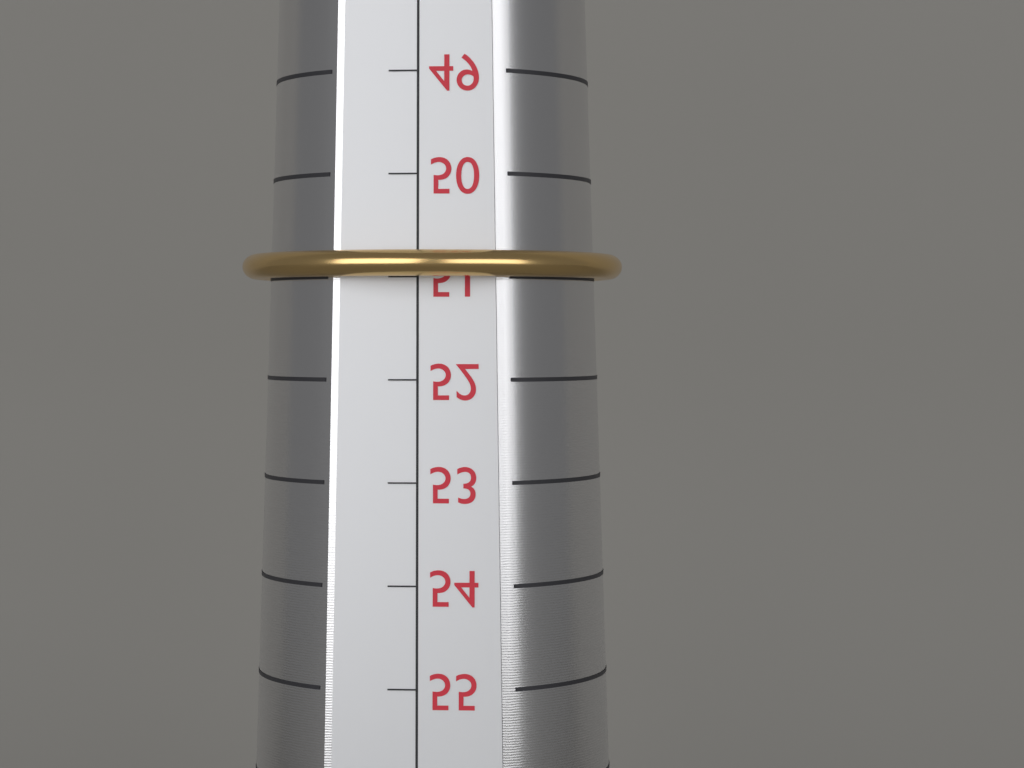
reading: 51 mm
